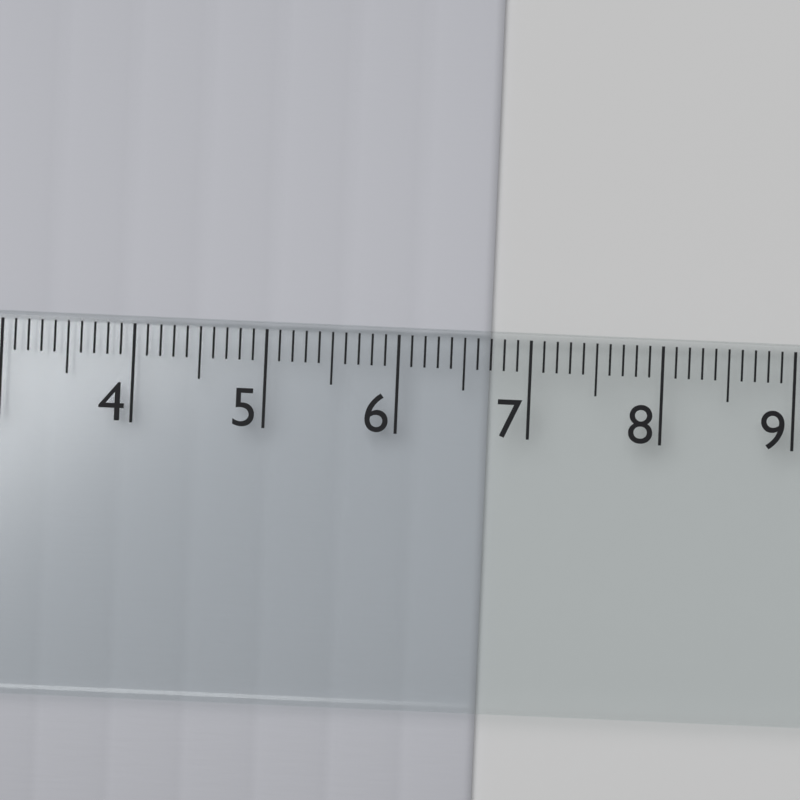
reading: 6.7 cm
